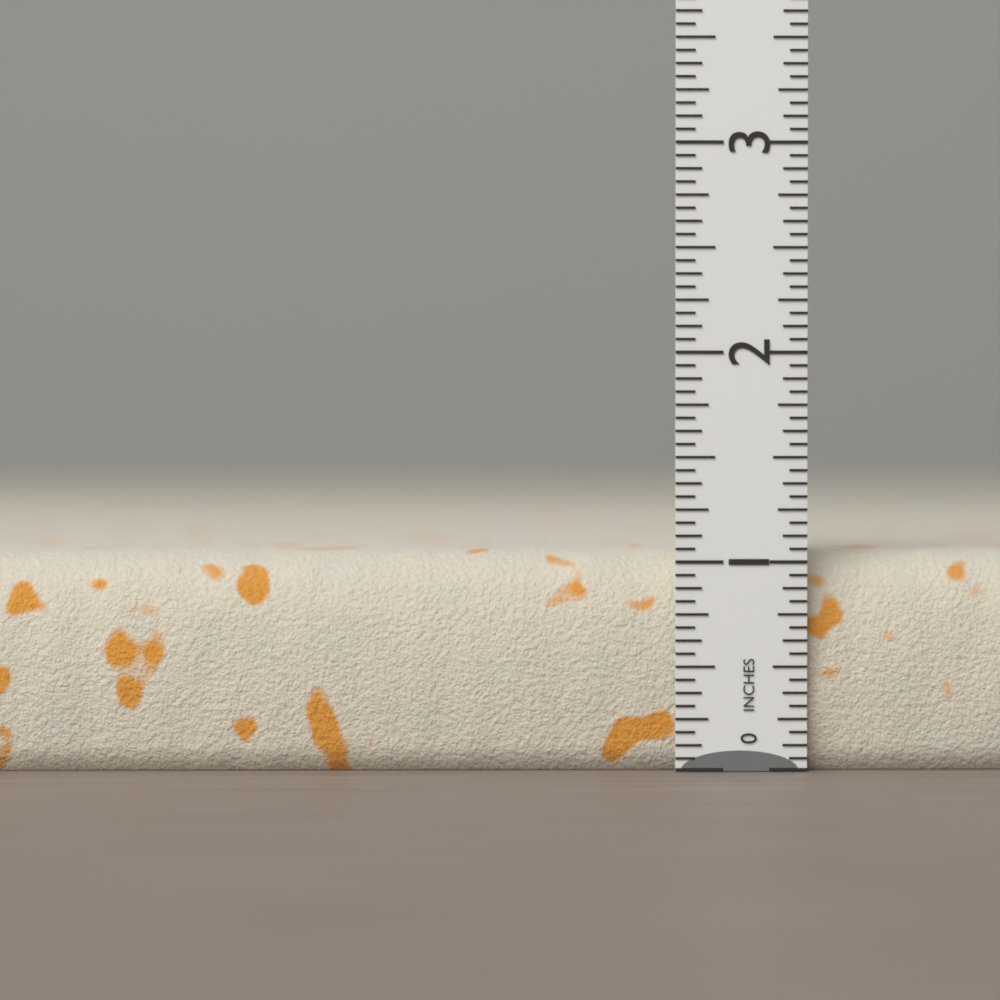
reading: 1.0625 in
